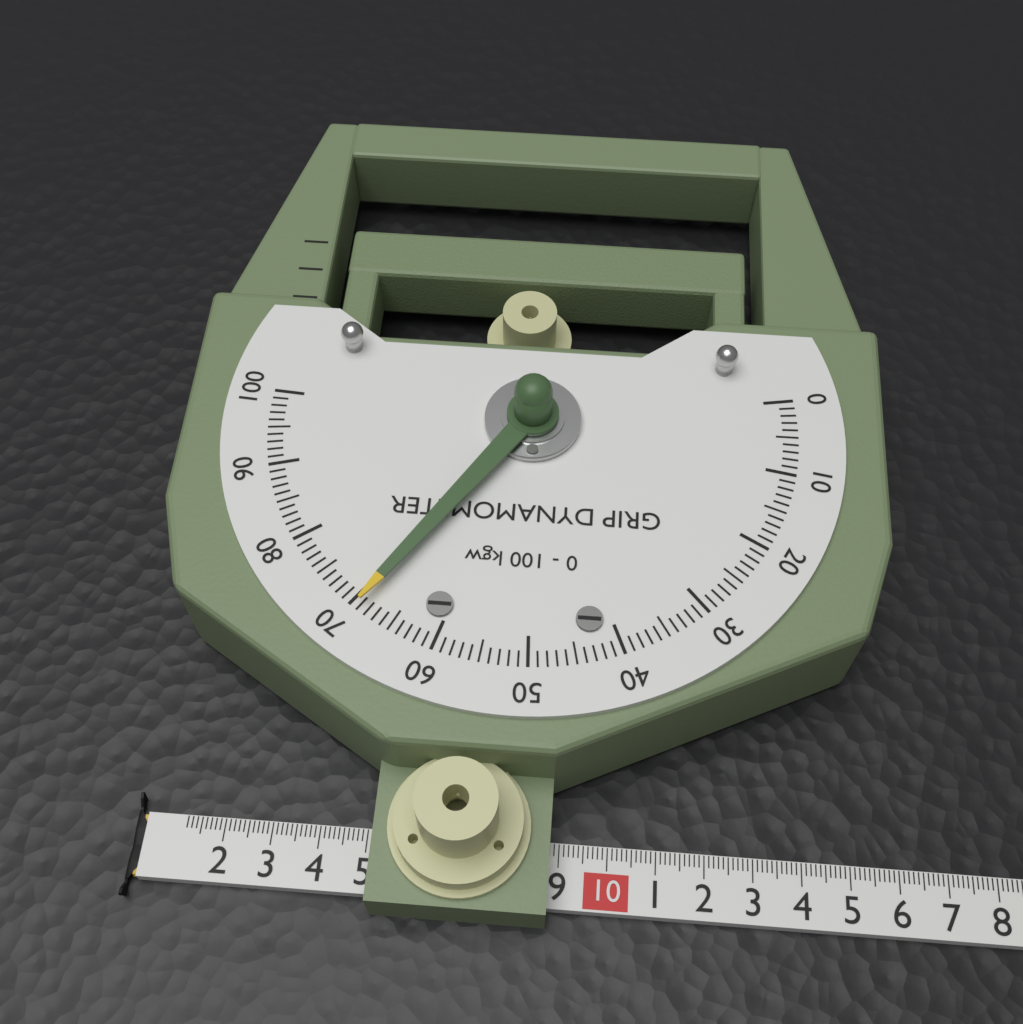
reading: 69 kgw
